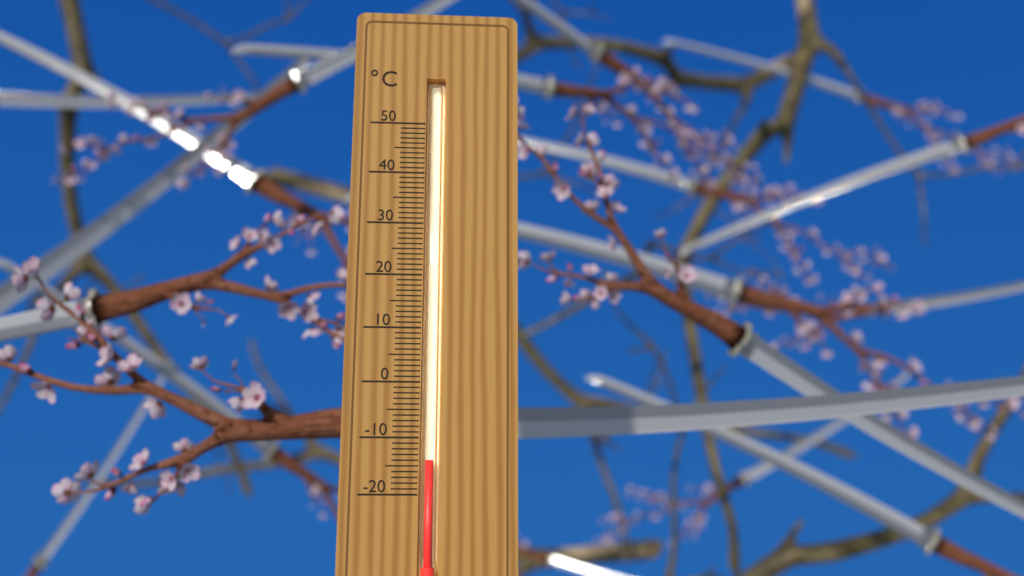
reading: -14 °C
